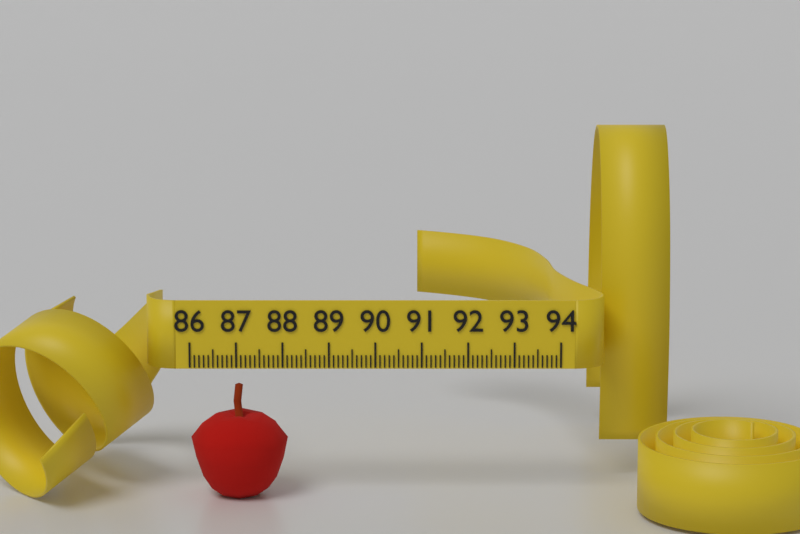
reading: 88.1 (no unit)
